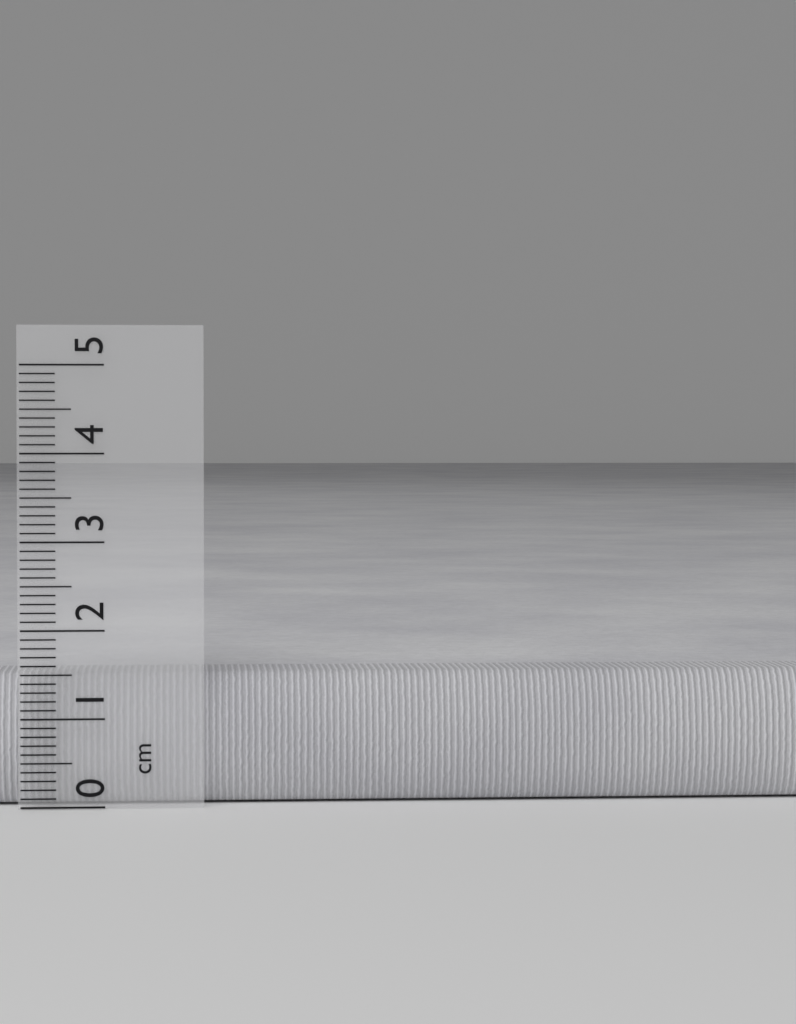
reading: 1.5 cm
